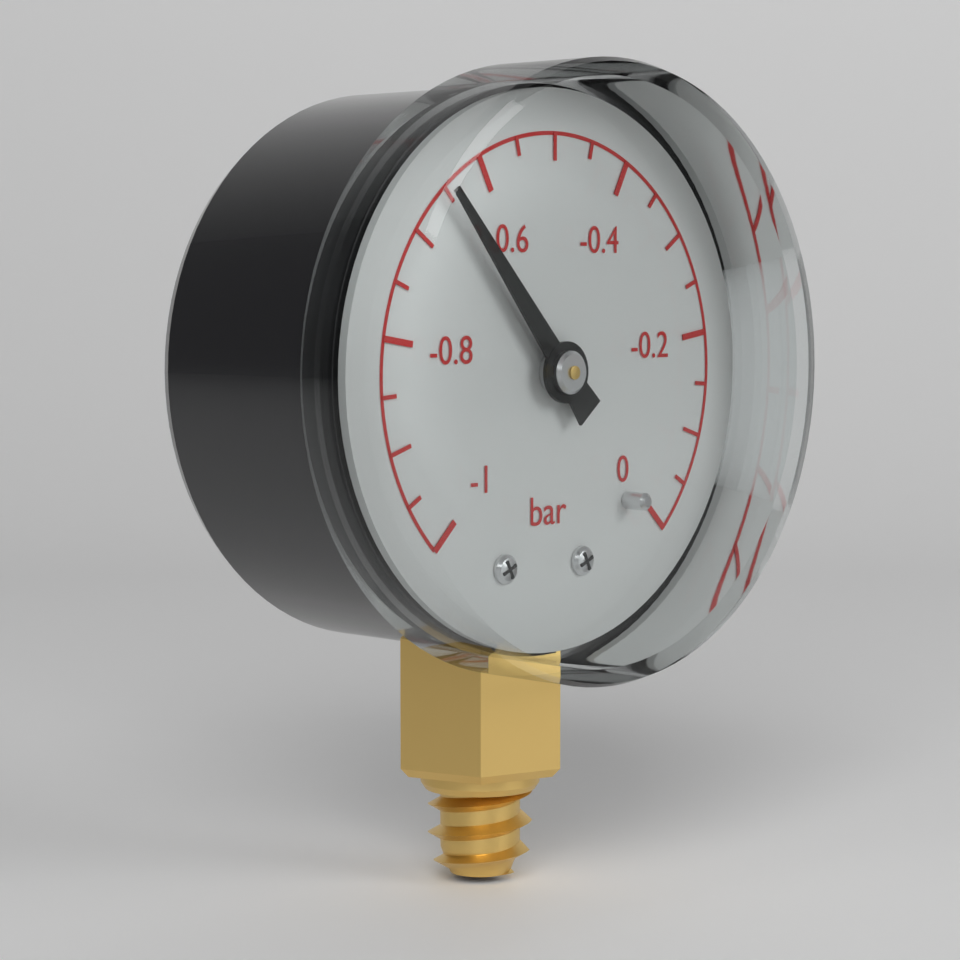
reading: -0.65 bar
